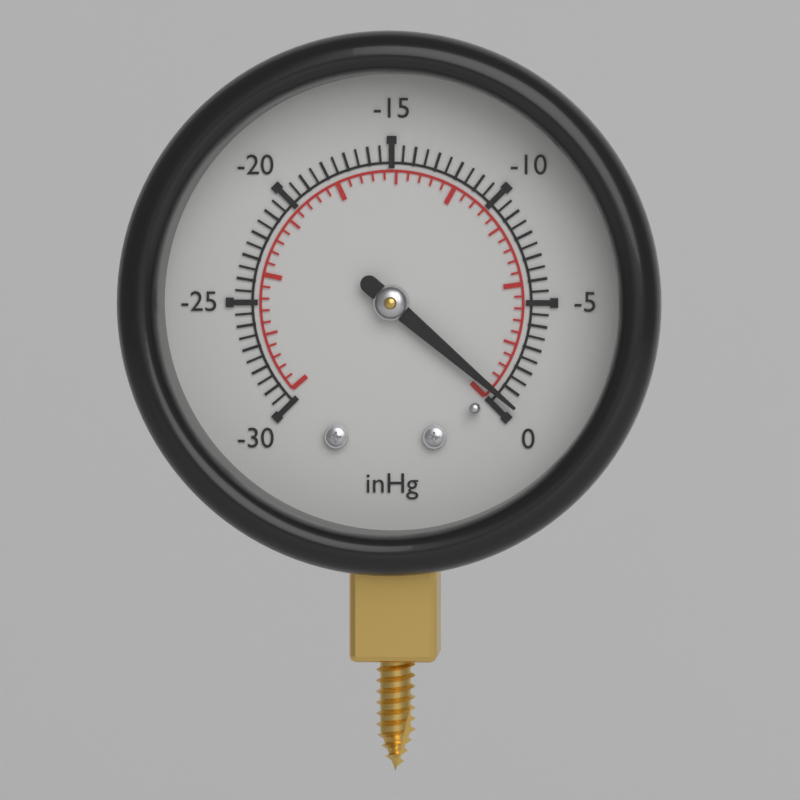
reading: -0.5 inHg
